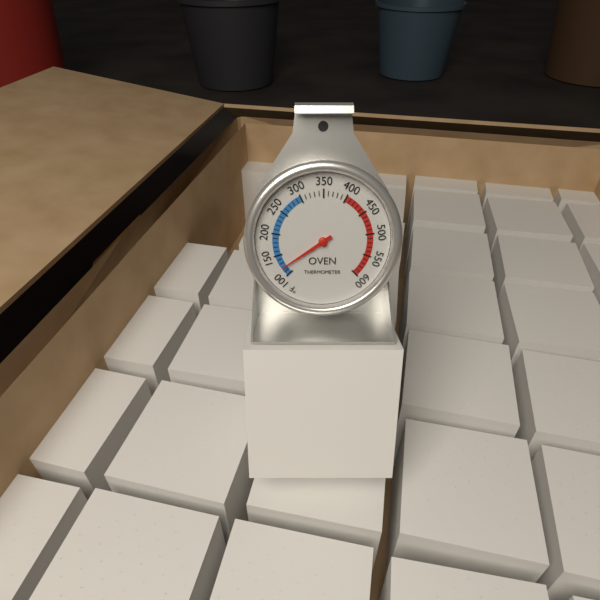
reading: 120 °F
